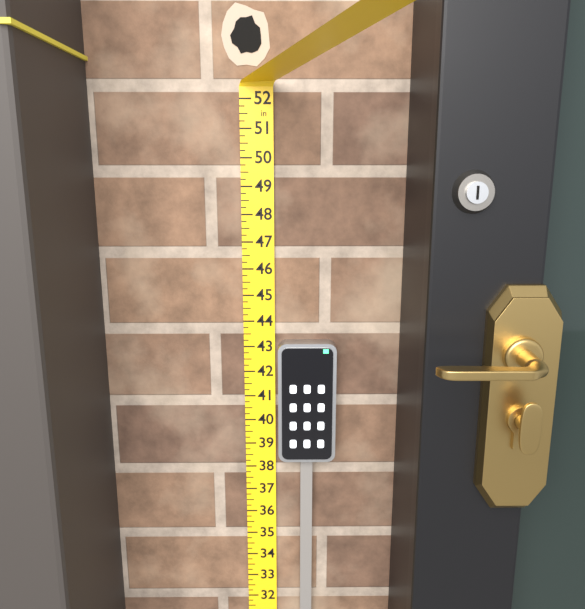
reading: 43.25 in
